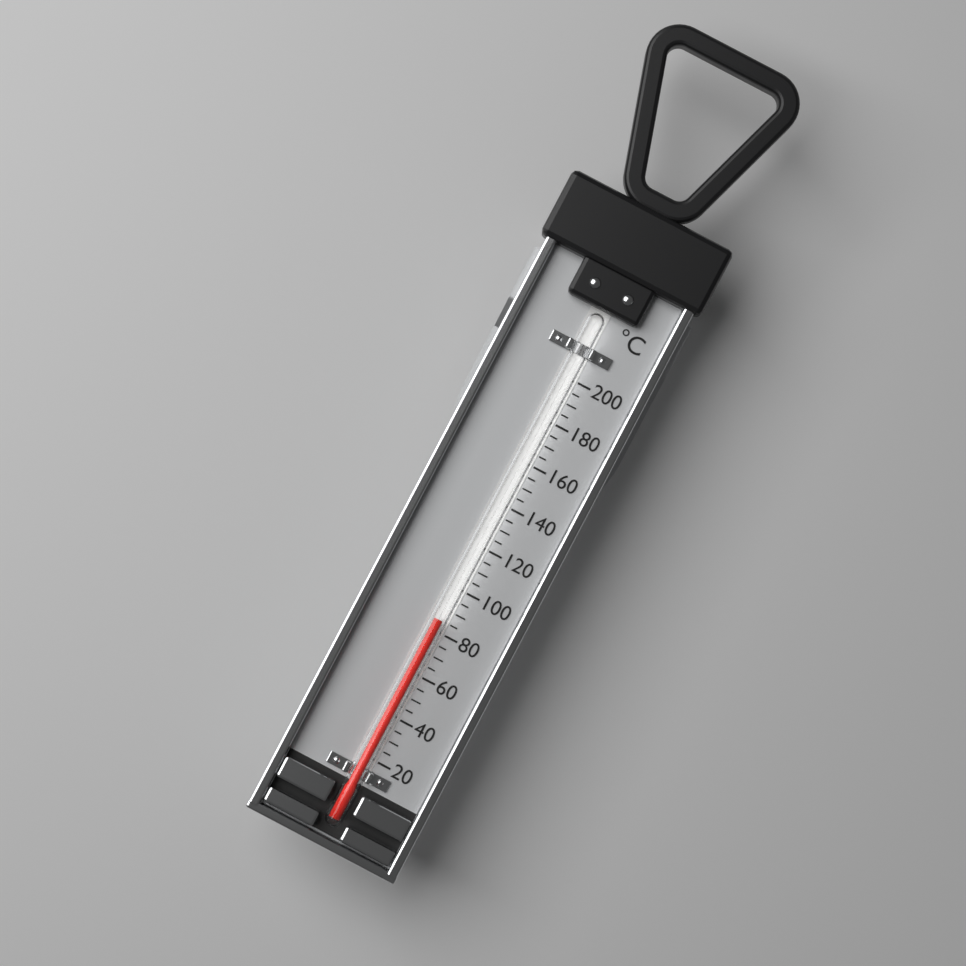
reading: 85 °C
